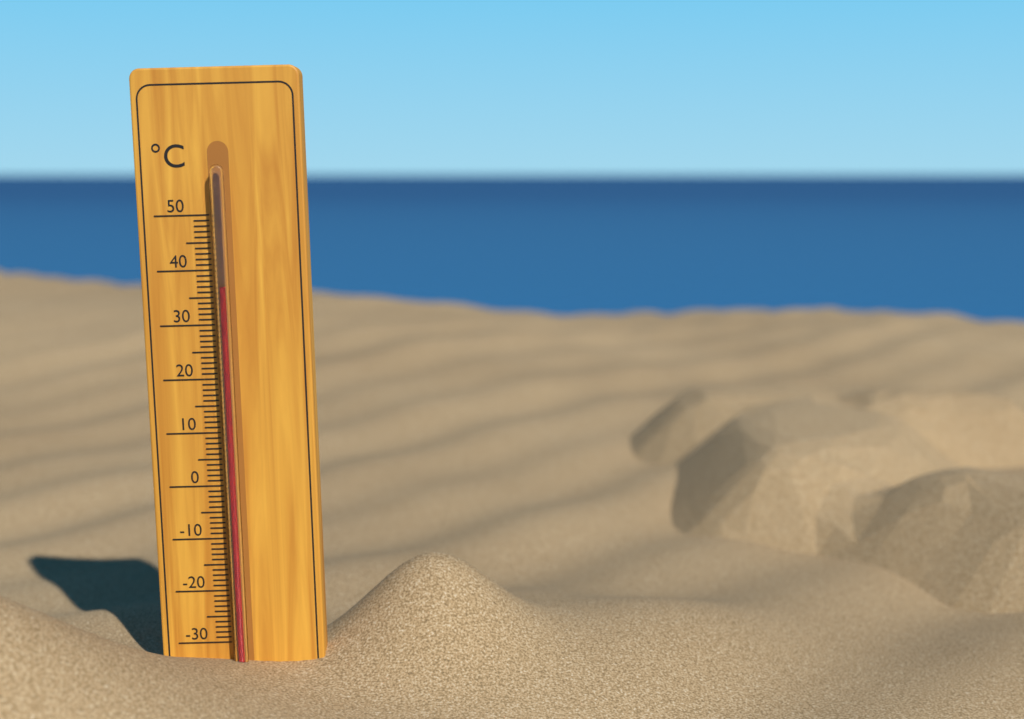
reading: 37 °C
